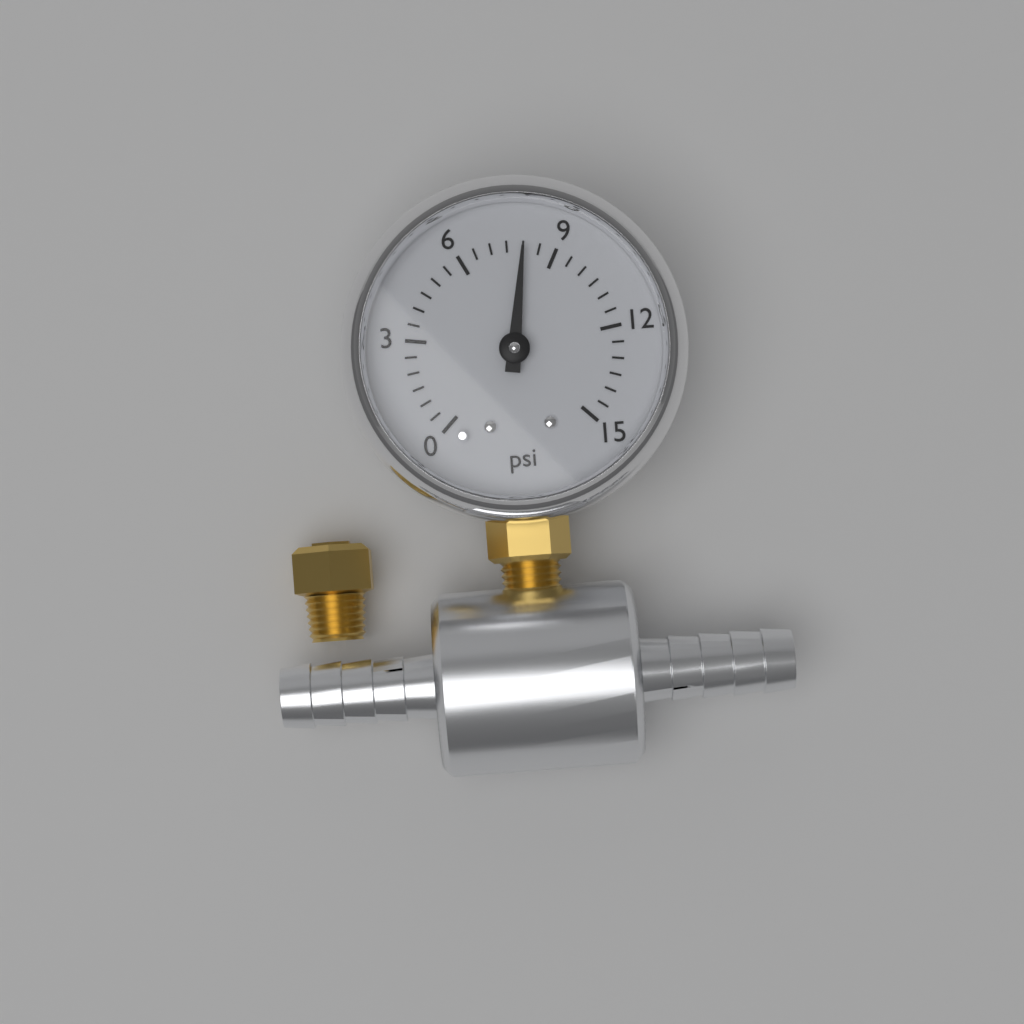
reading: 8.0 psi
